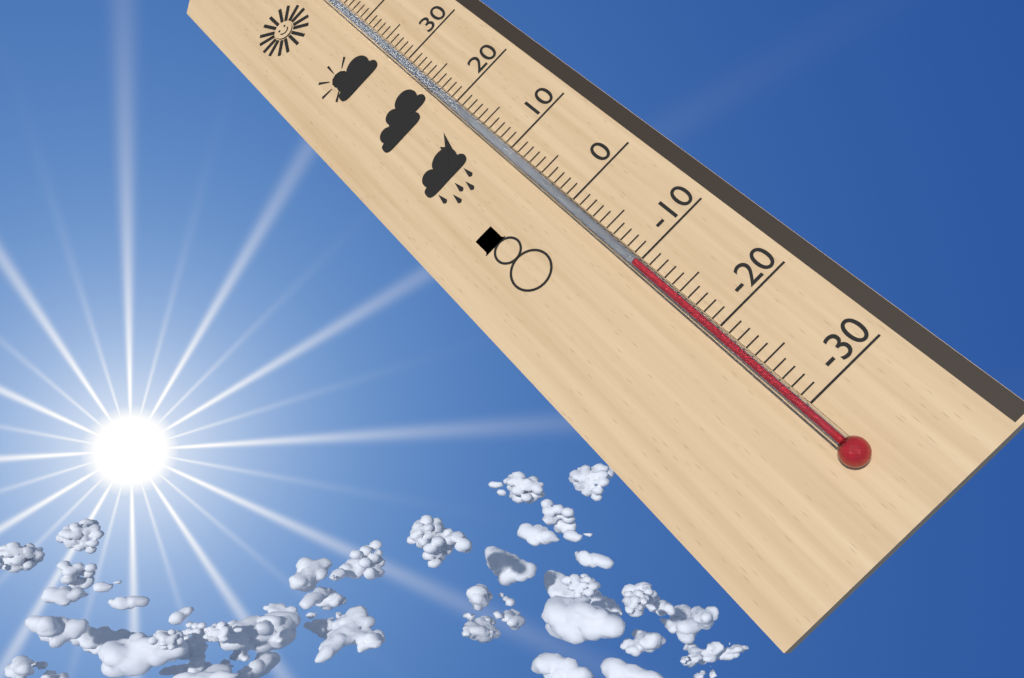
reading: -10 °C
